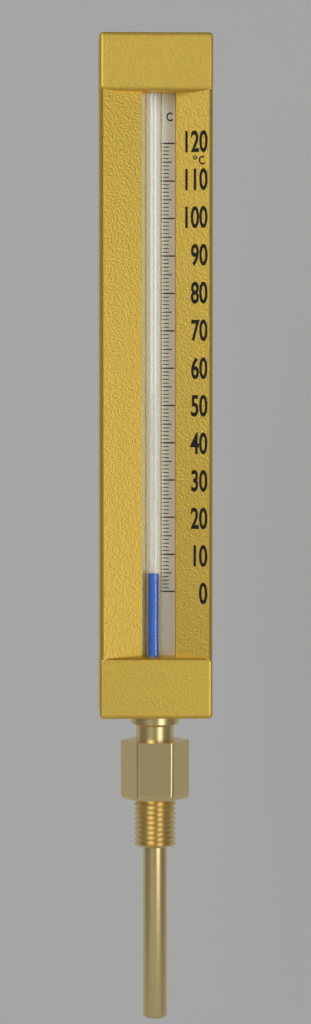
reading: 5 °C
